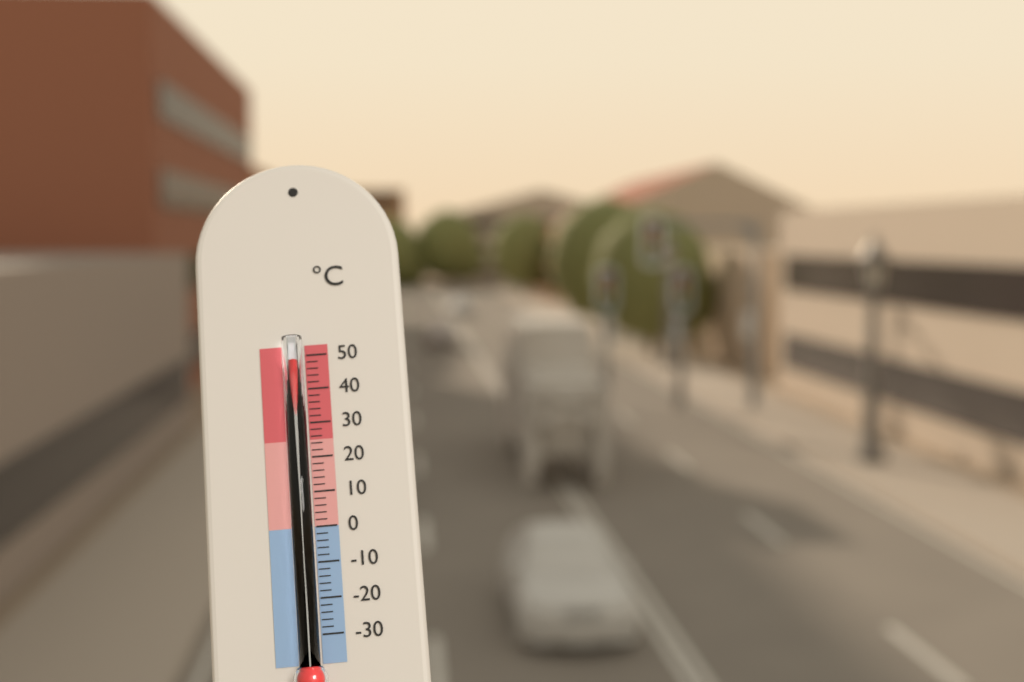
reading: 48 °C
